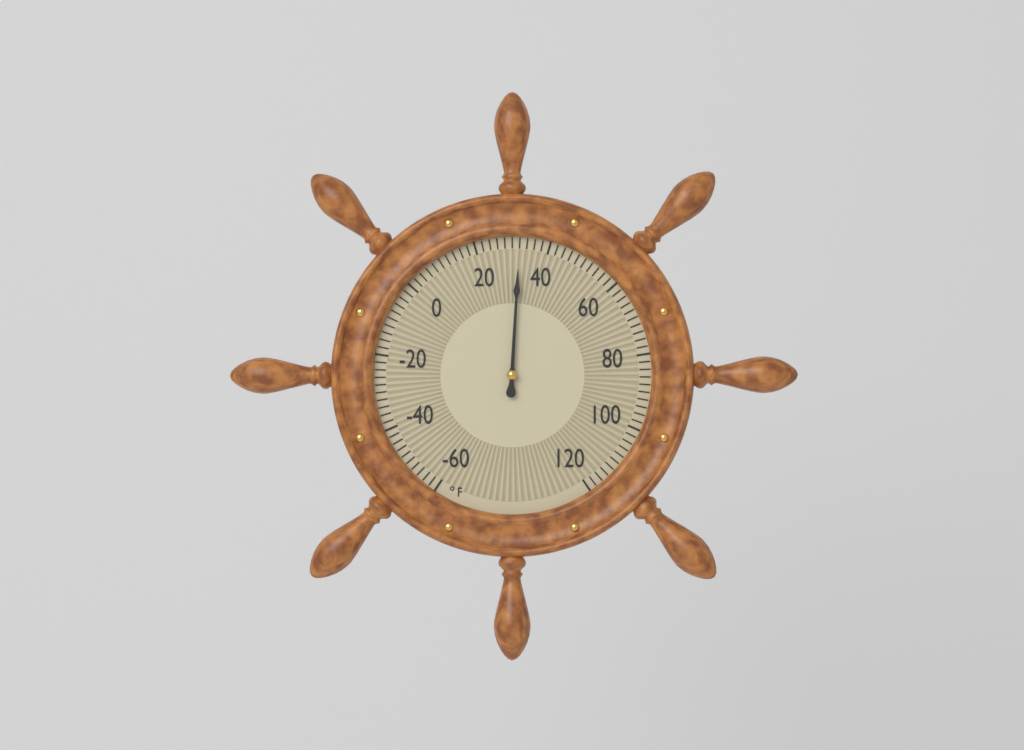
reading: 32 °F
